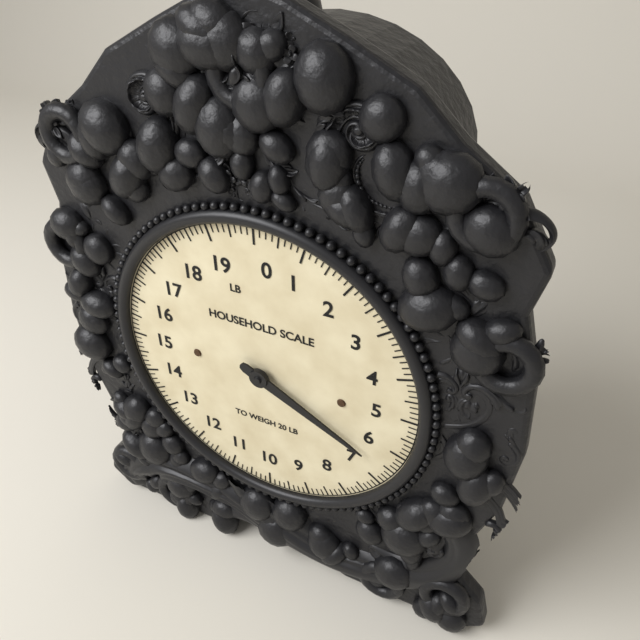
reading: 6.500 lb
